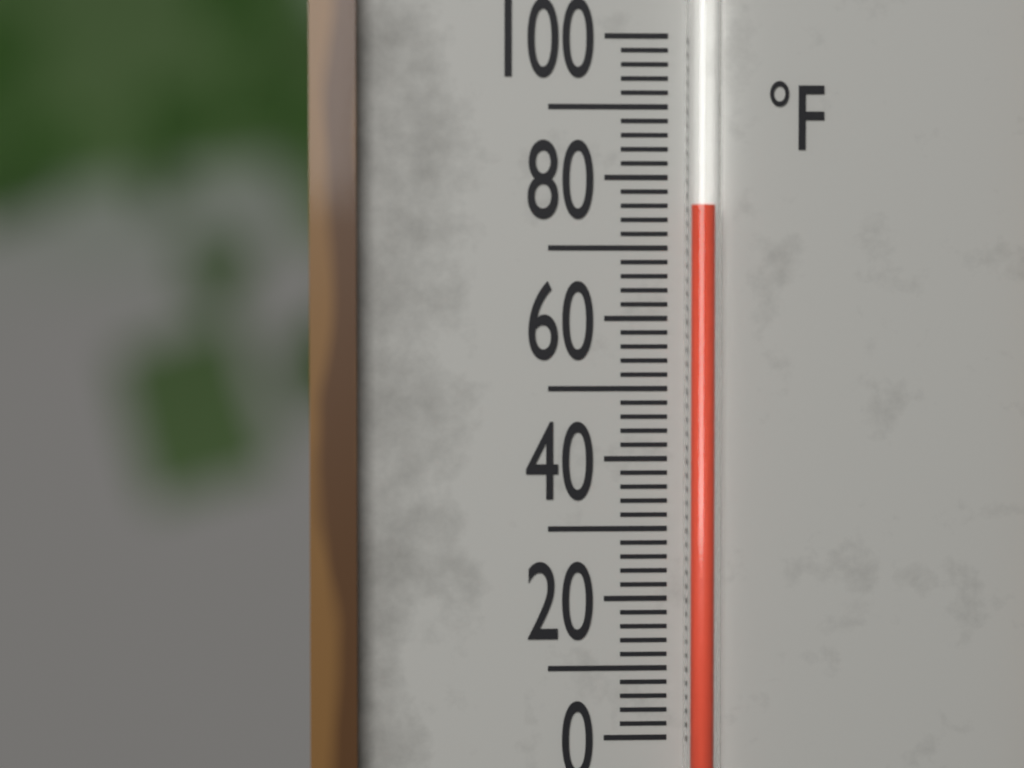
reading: 76 °F
